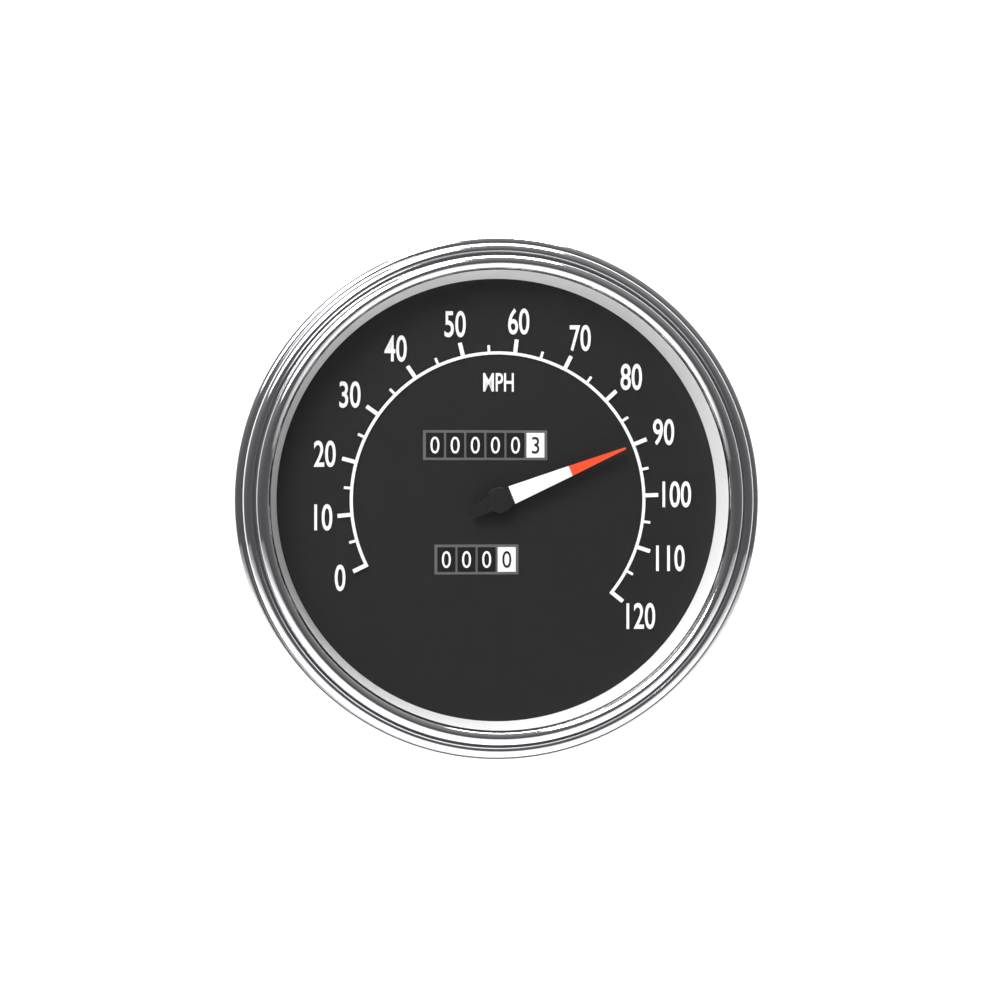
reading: 90 MPH
